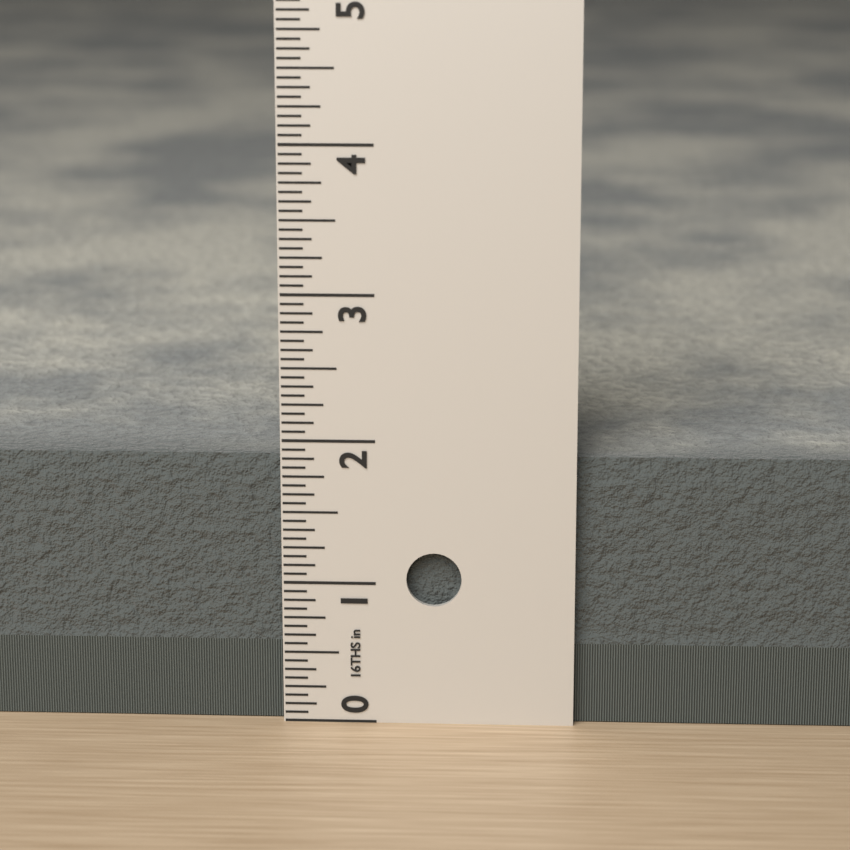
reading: 1.8750 in
